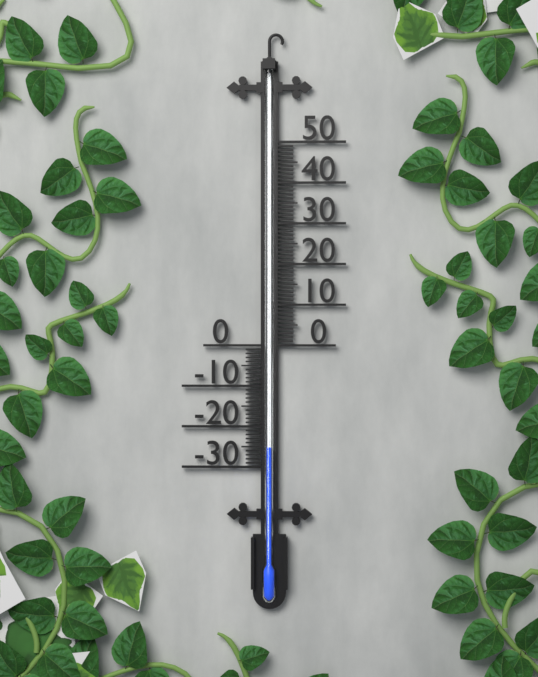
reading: -25 (no unit)
